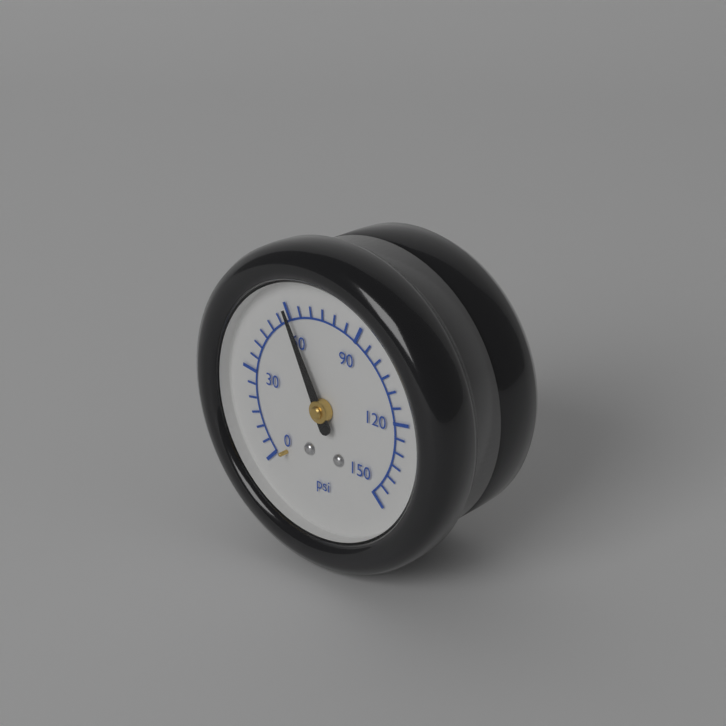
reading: 60 psi
